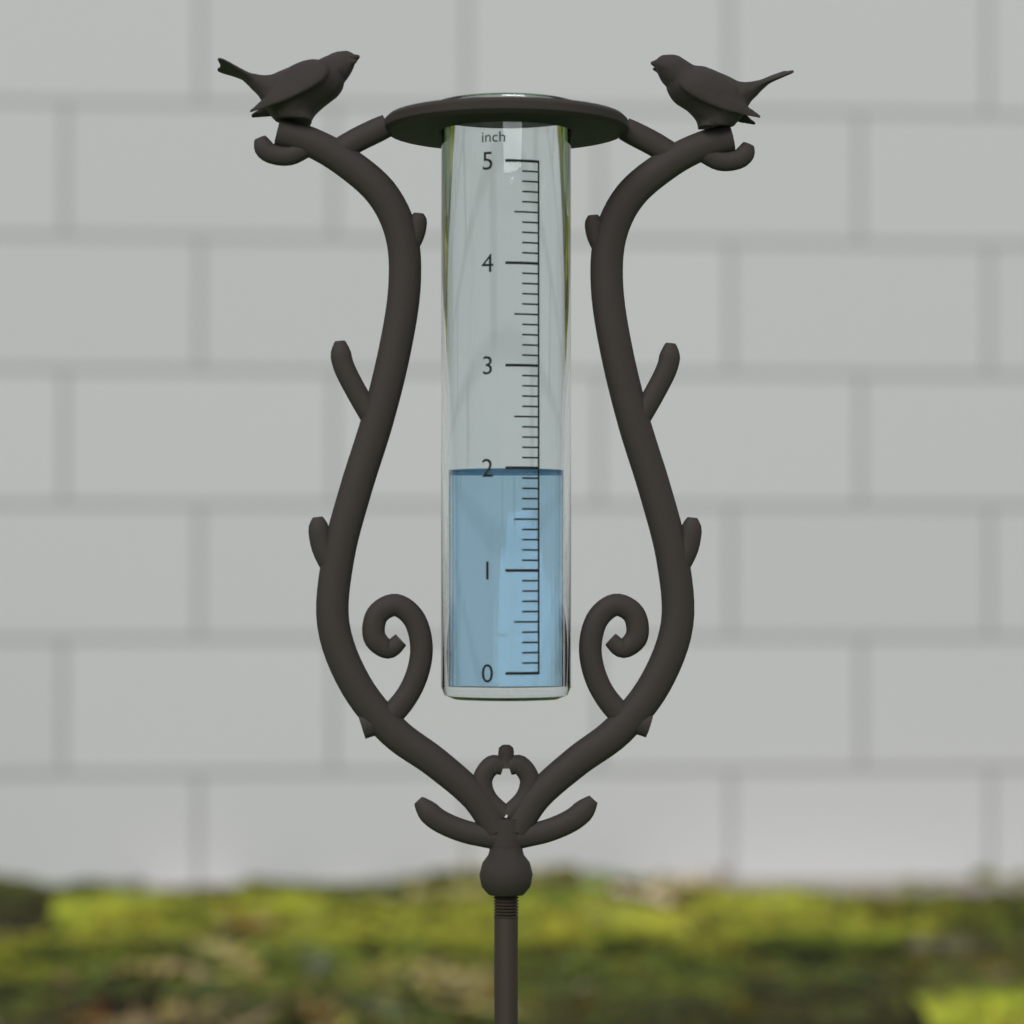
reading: 2.0 inch
